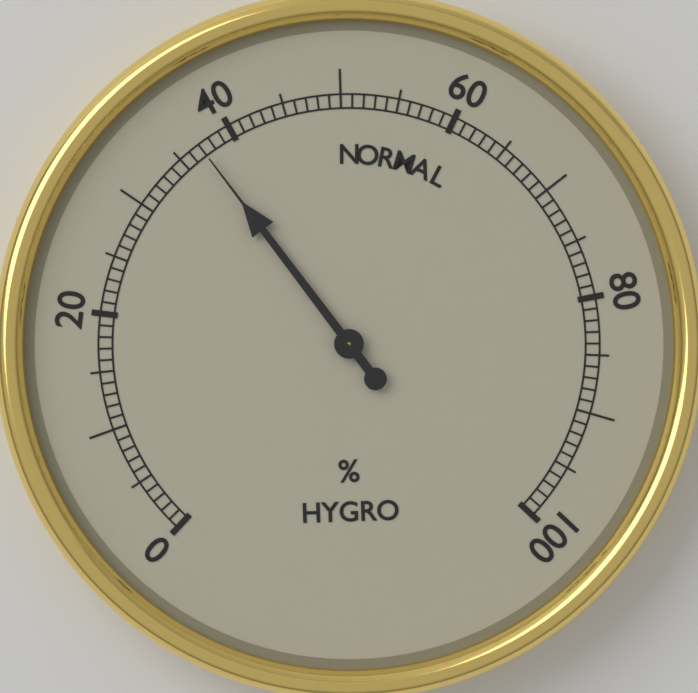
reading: 37 %
